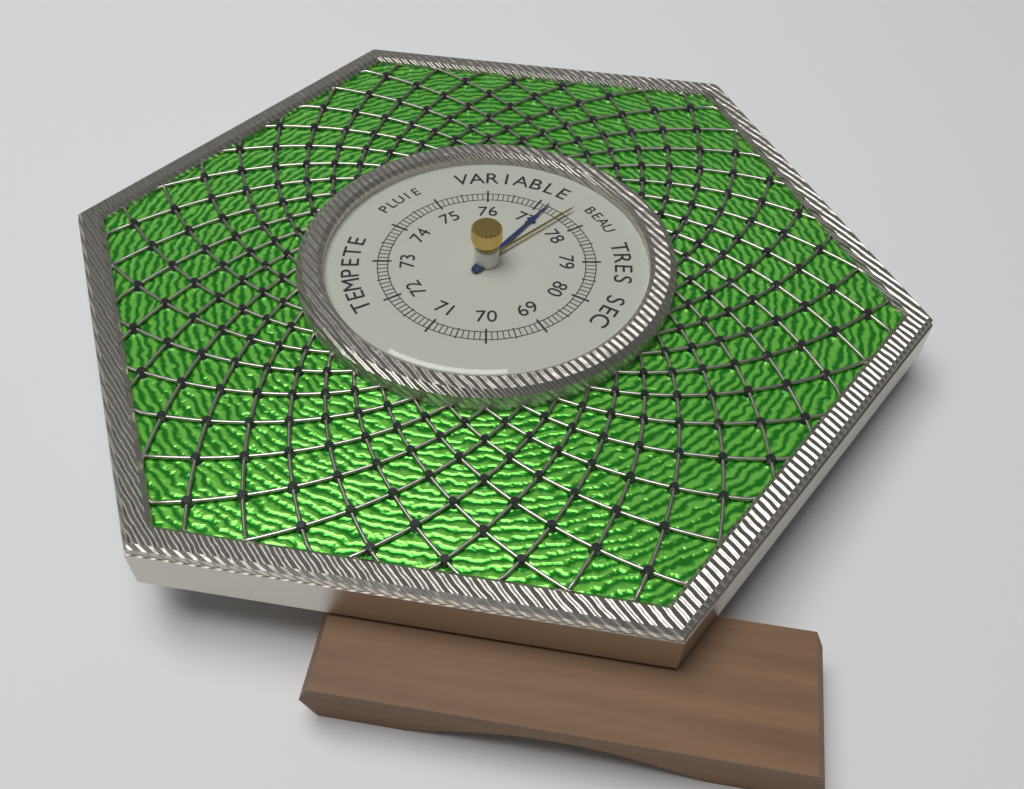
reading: 77.2 (no unit)
